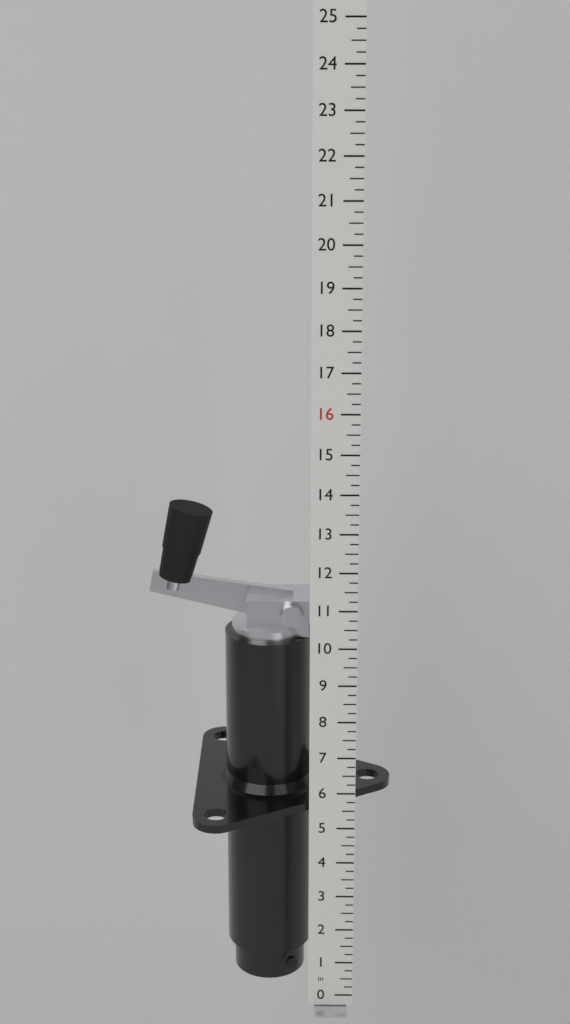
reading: 13.25 in
